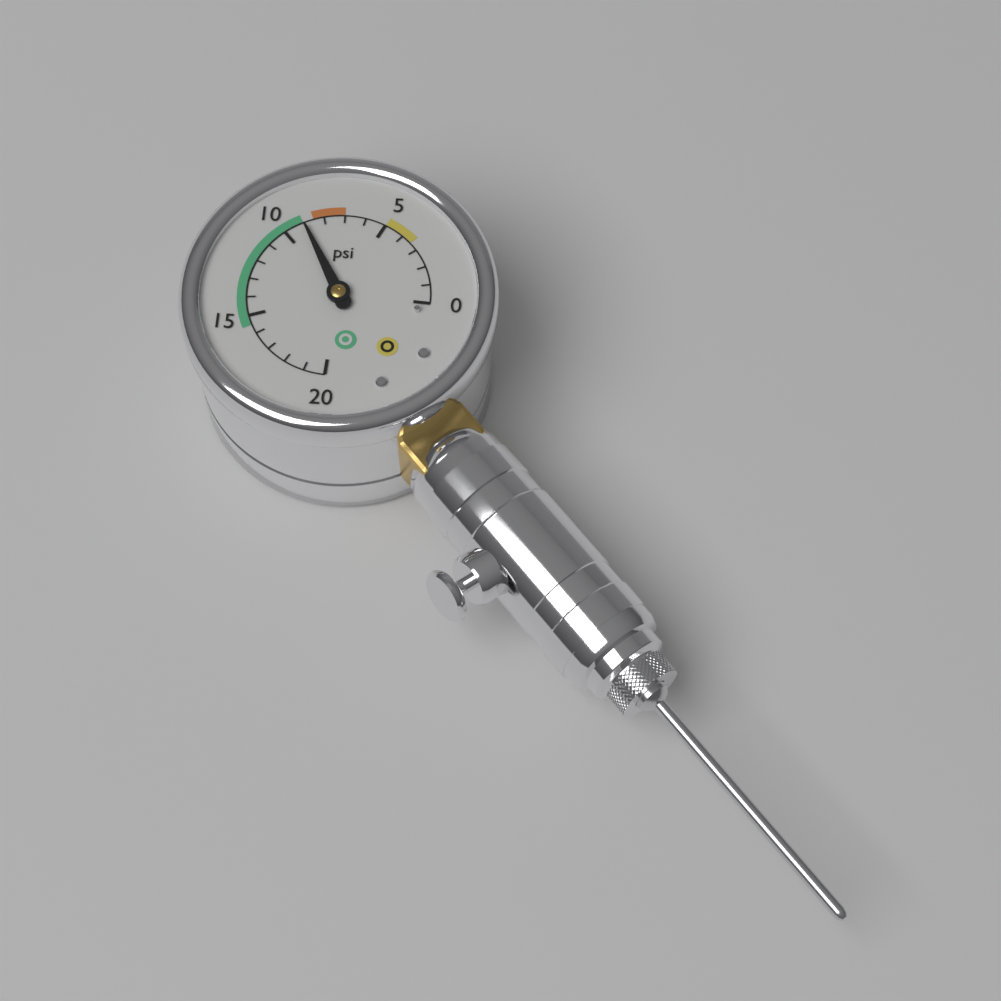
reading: 9 psi
